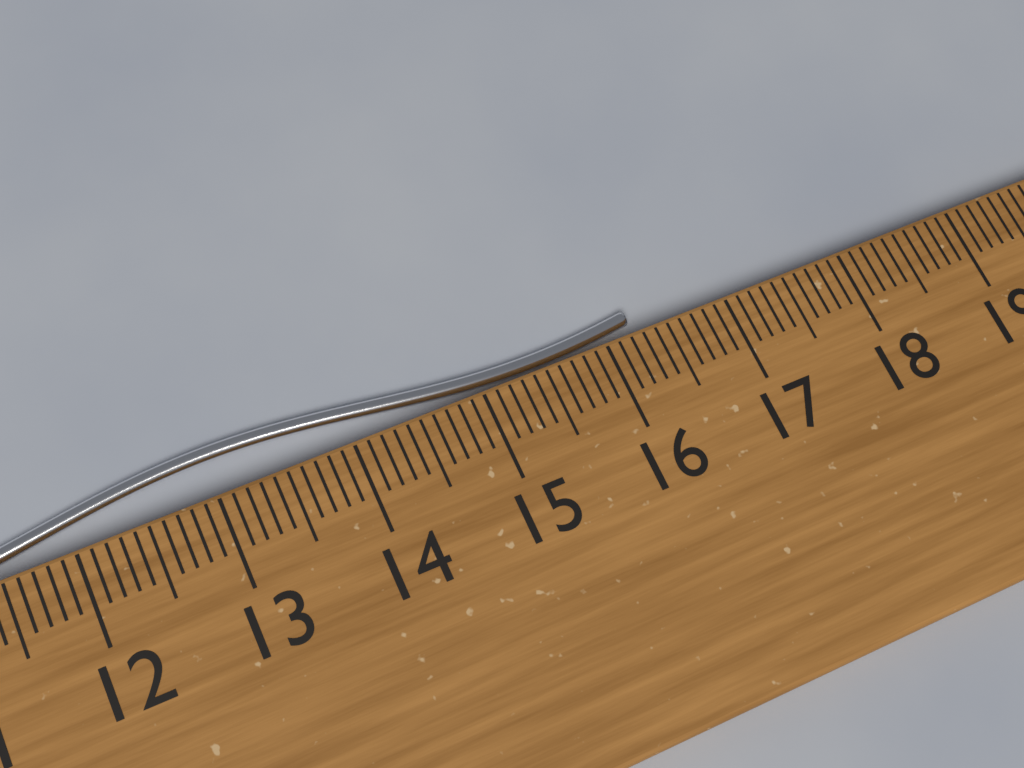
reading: 16.3 cm
